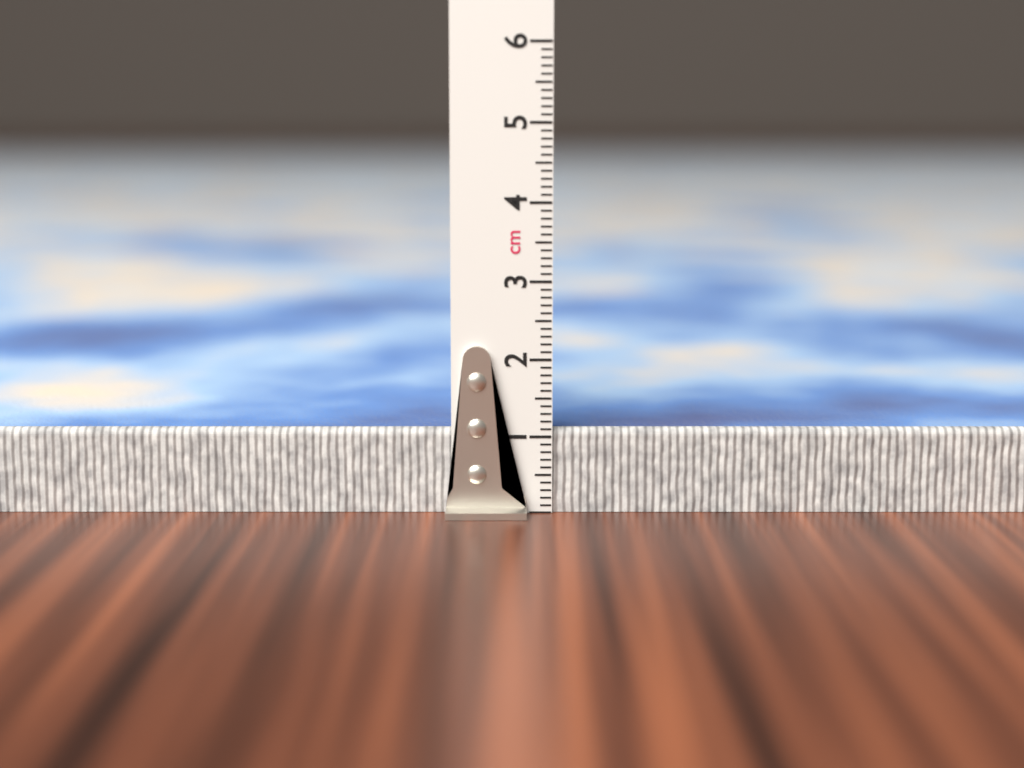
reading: 1.1 cm
